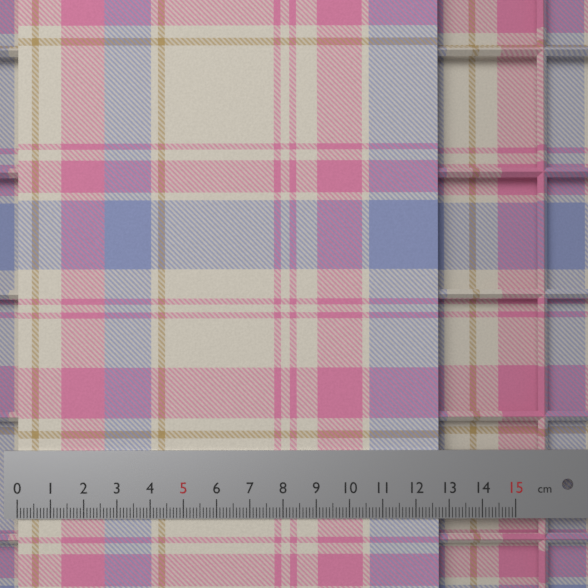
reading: 12.7 cm
